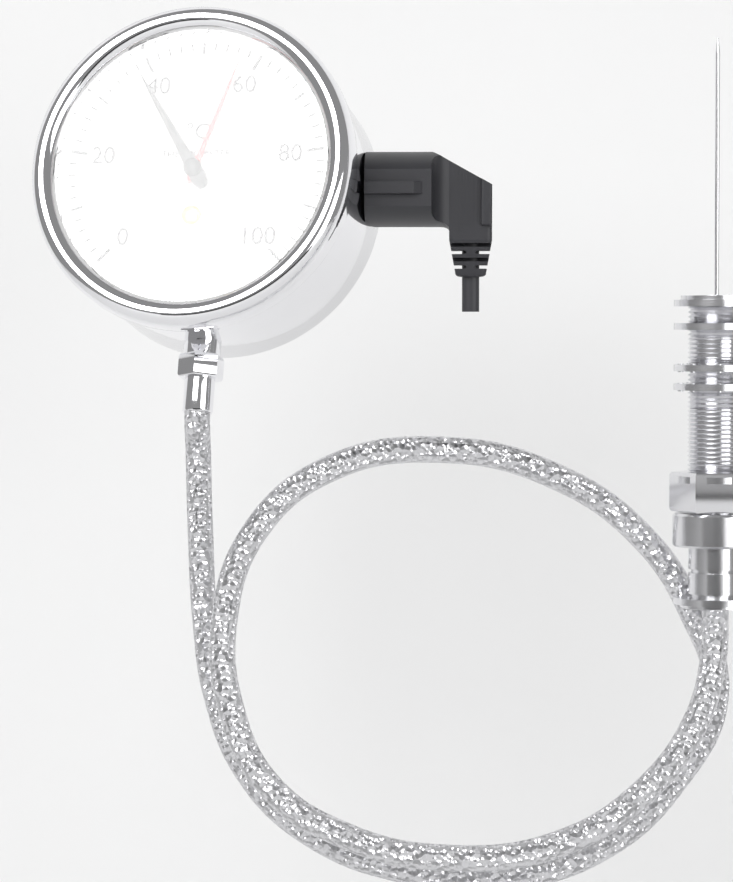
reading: 38 °C
